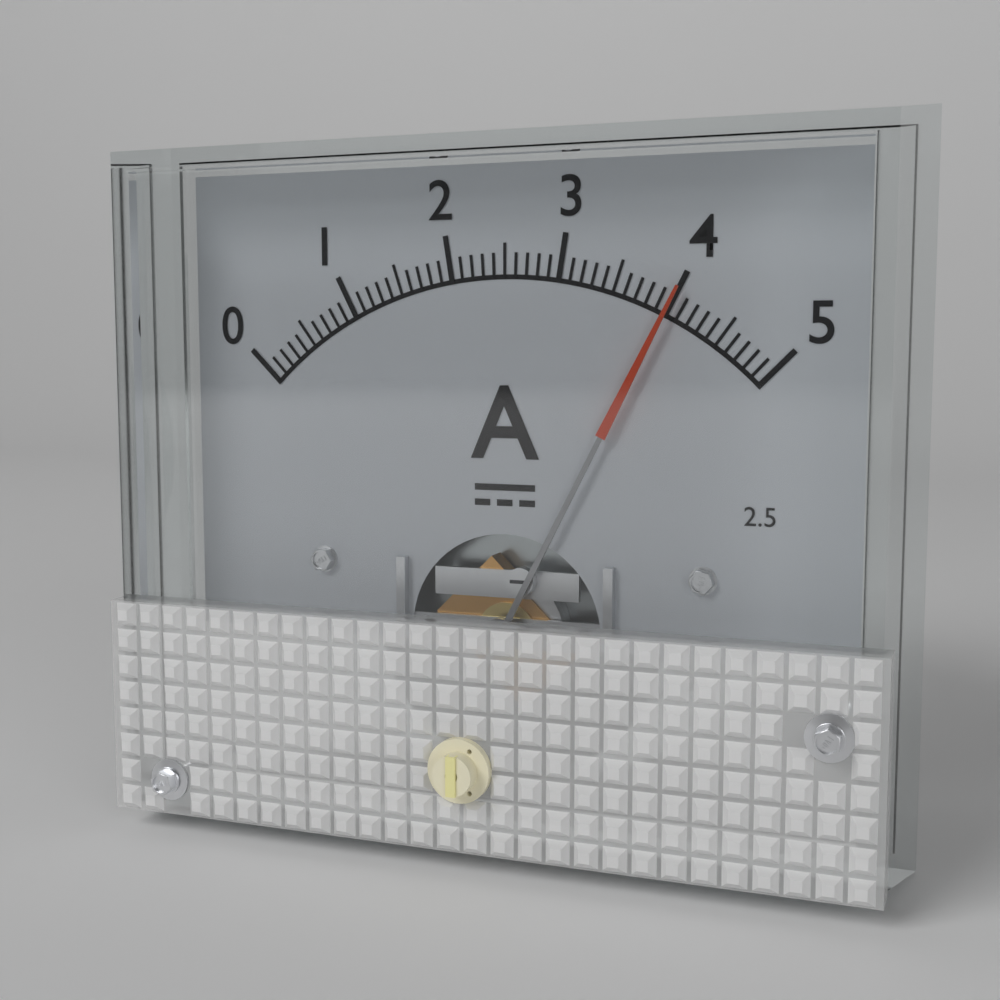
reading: 4.0 A
